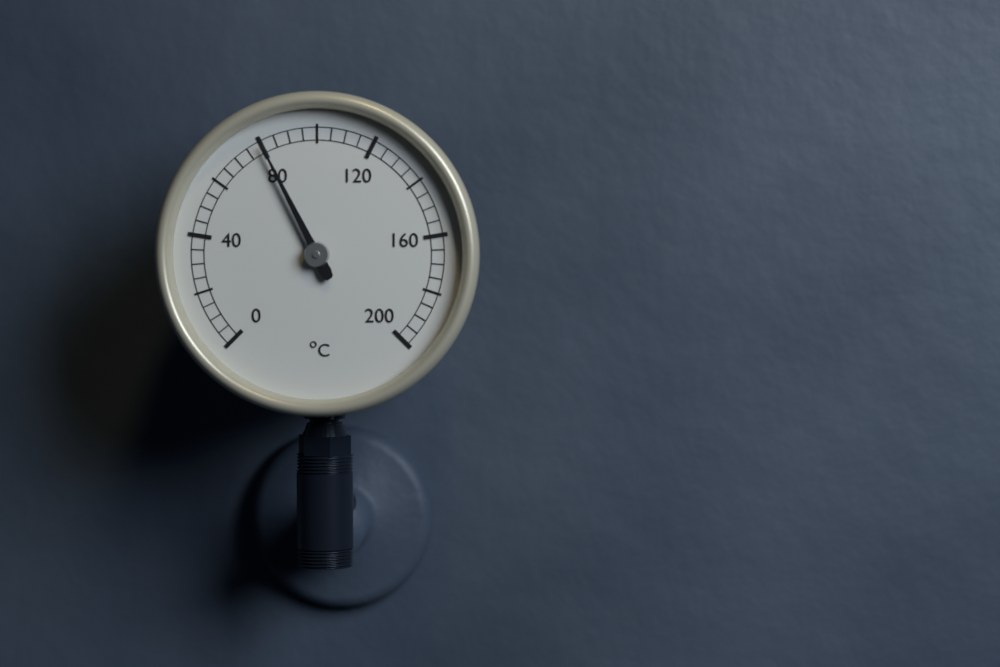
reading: 80 °C
